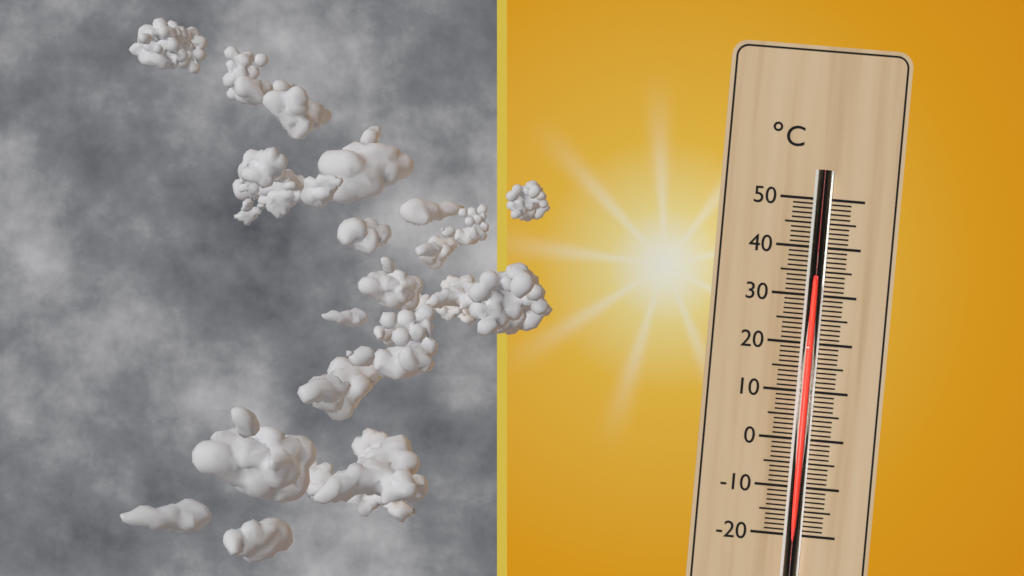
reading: 33 °C
